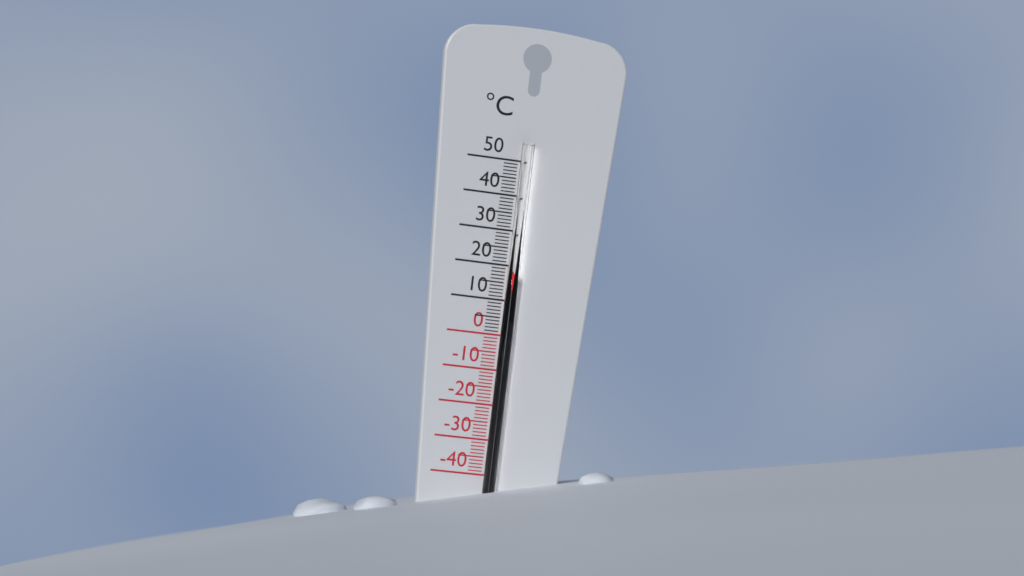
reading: 18 °C
